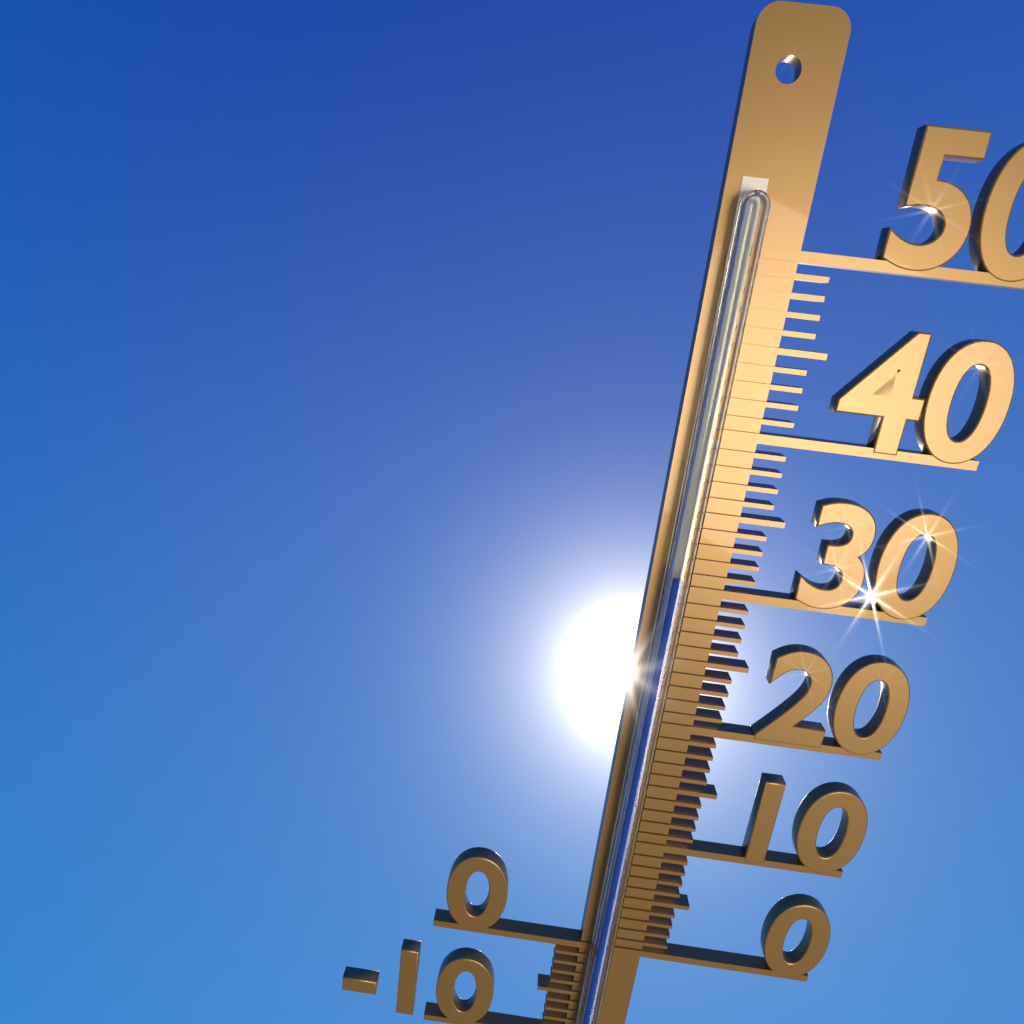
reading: 31 °C
